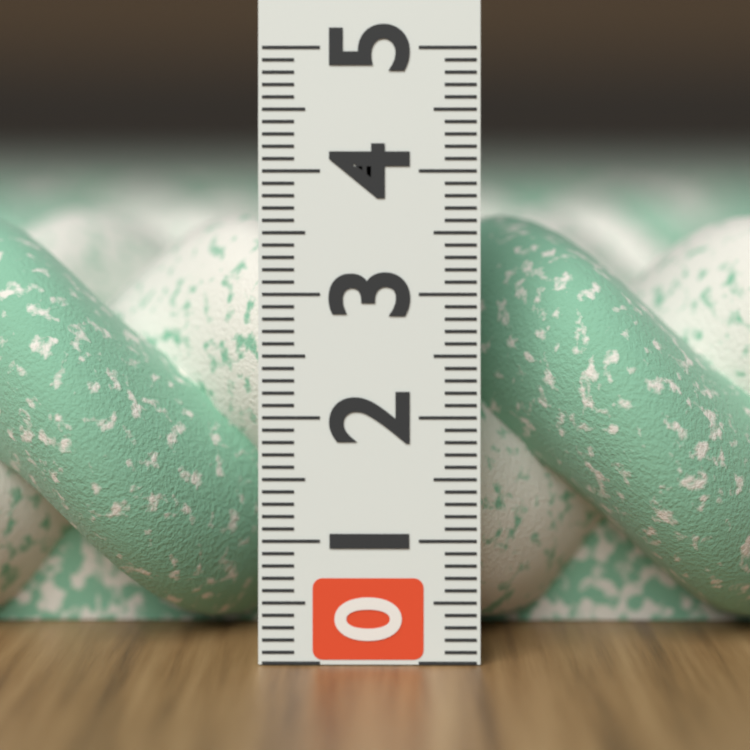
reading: 3.6 (no unit)
